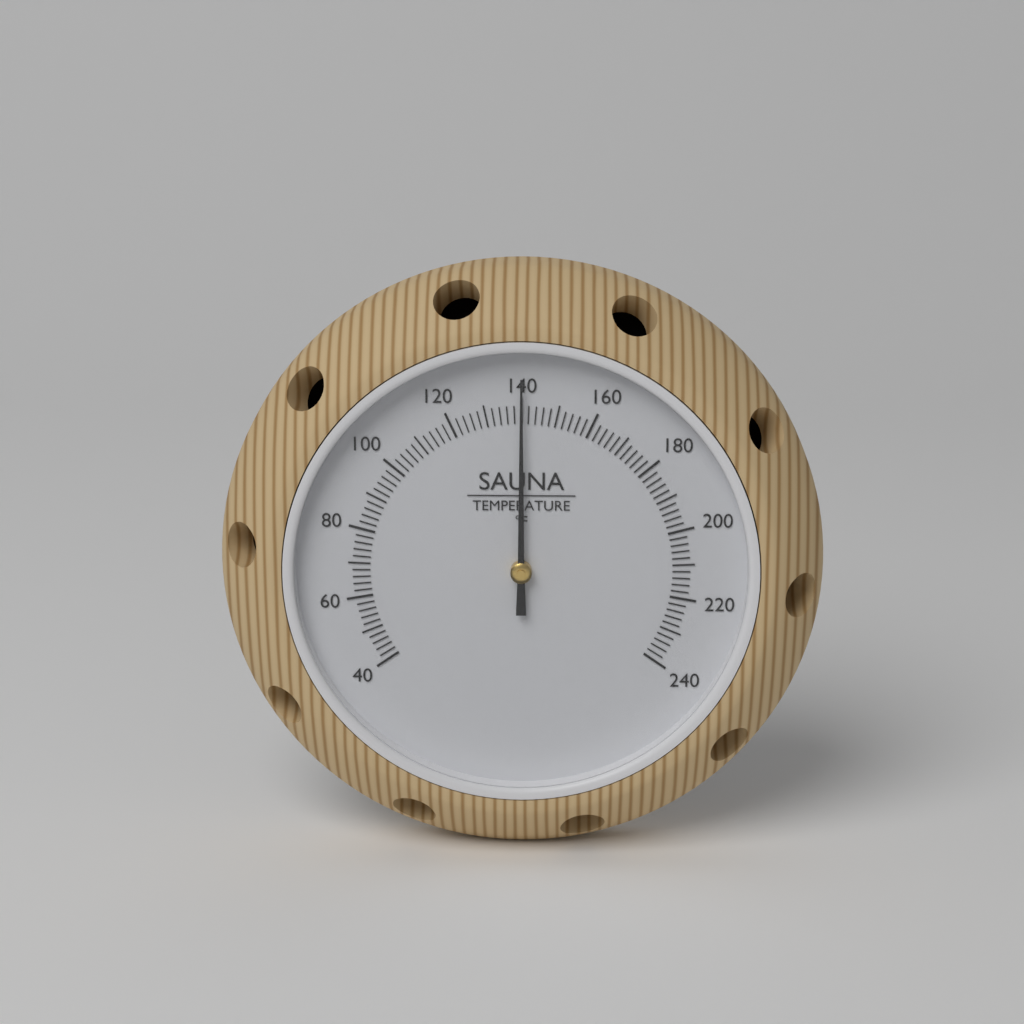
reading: 140 °F
